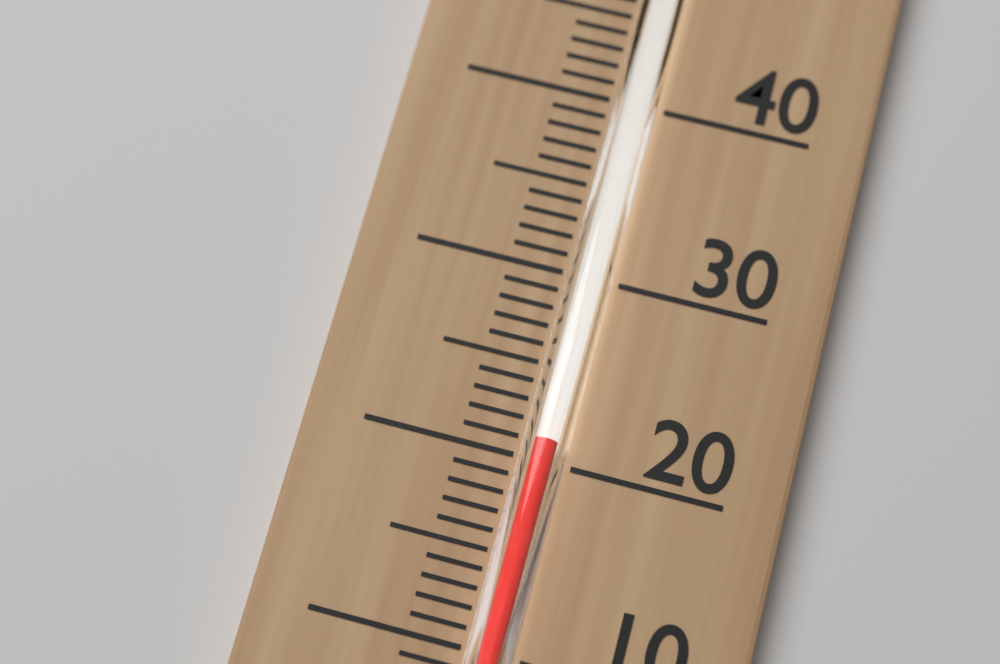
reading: 21 °C
